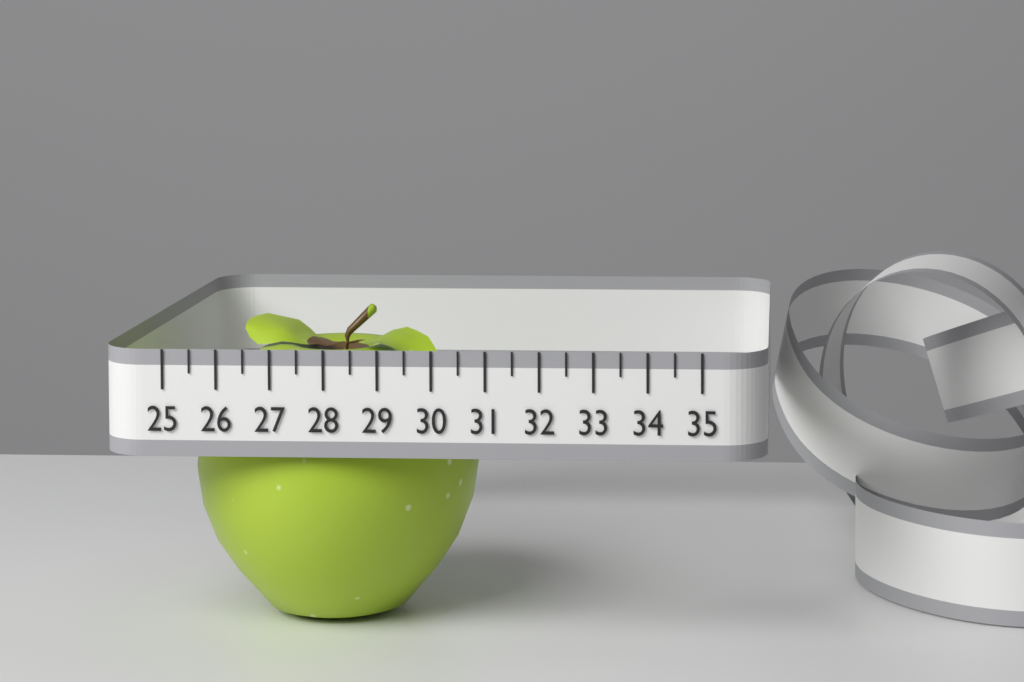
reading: 30.5 (no unit)
